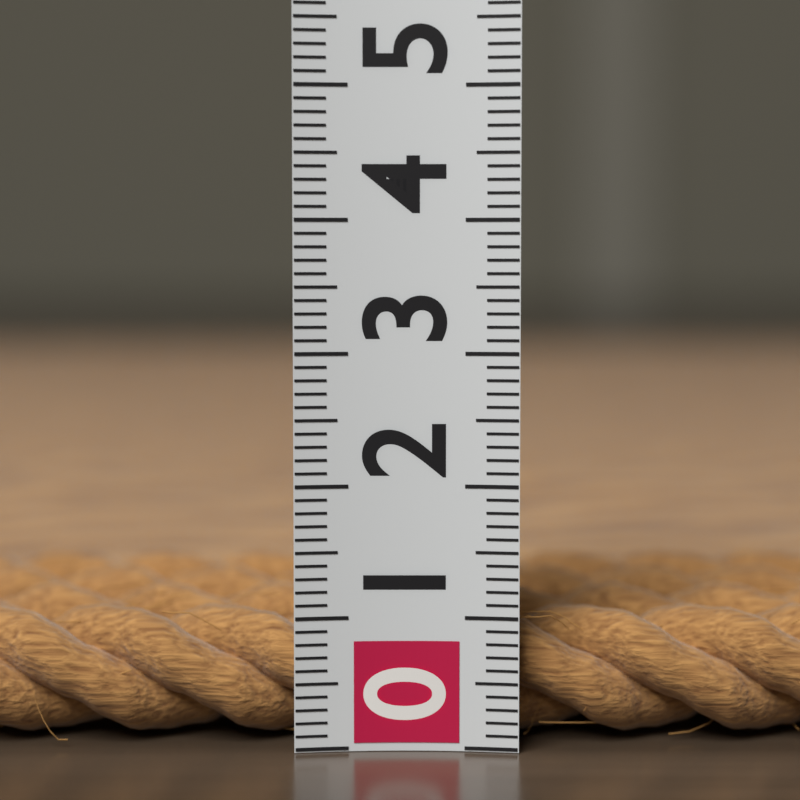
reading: 1.0 (no unit)
